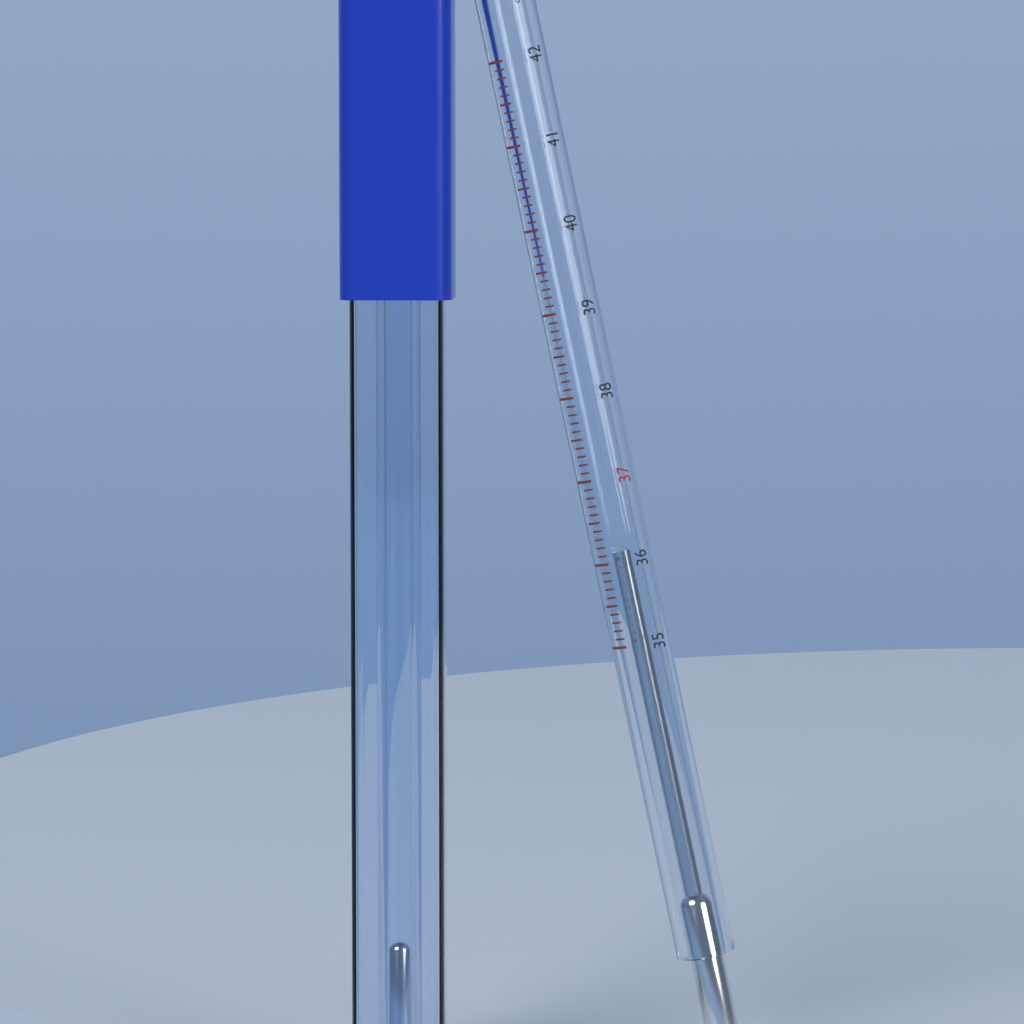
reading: 36.1 °C
